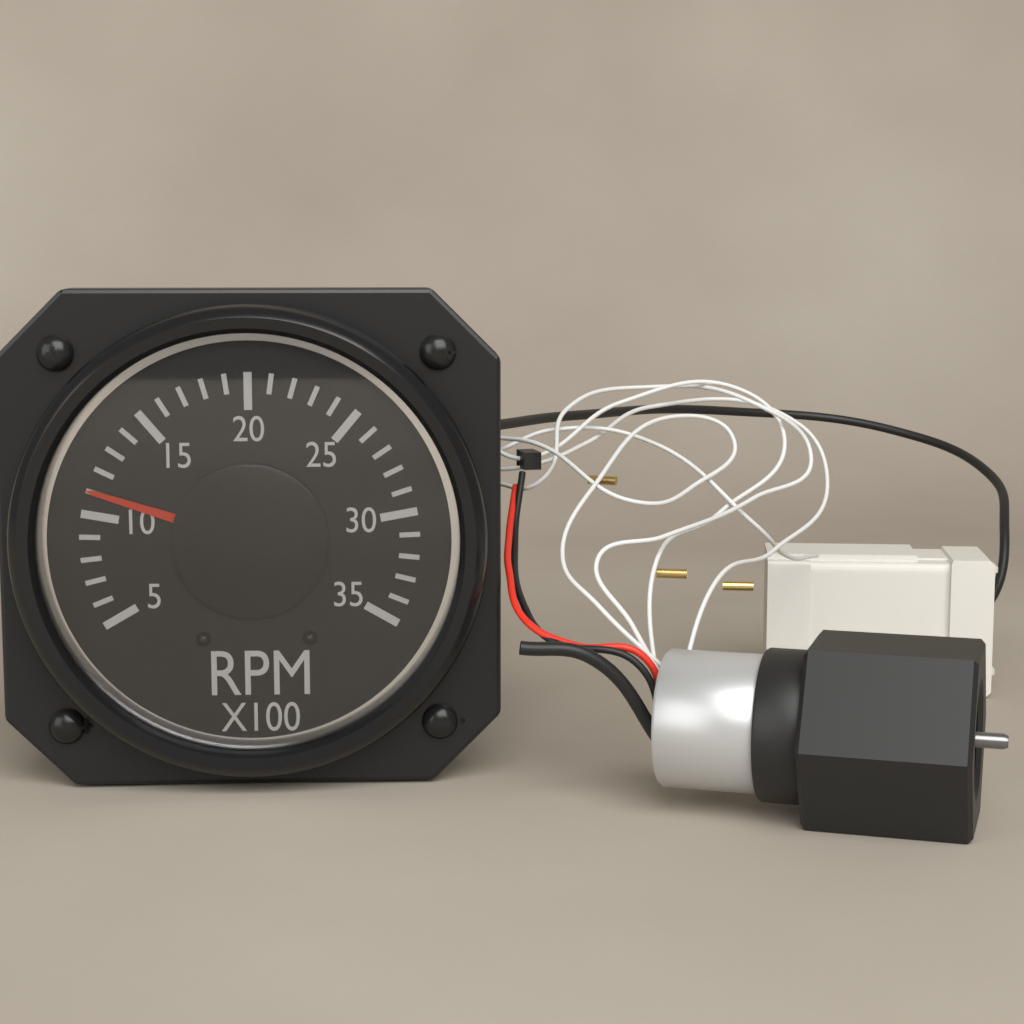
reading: 11 RPM x100
